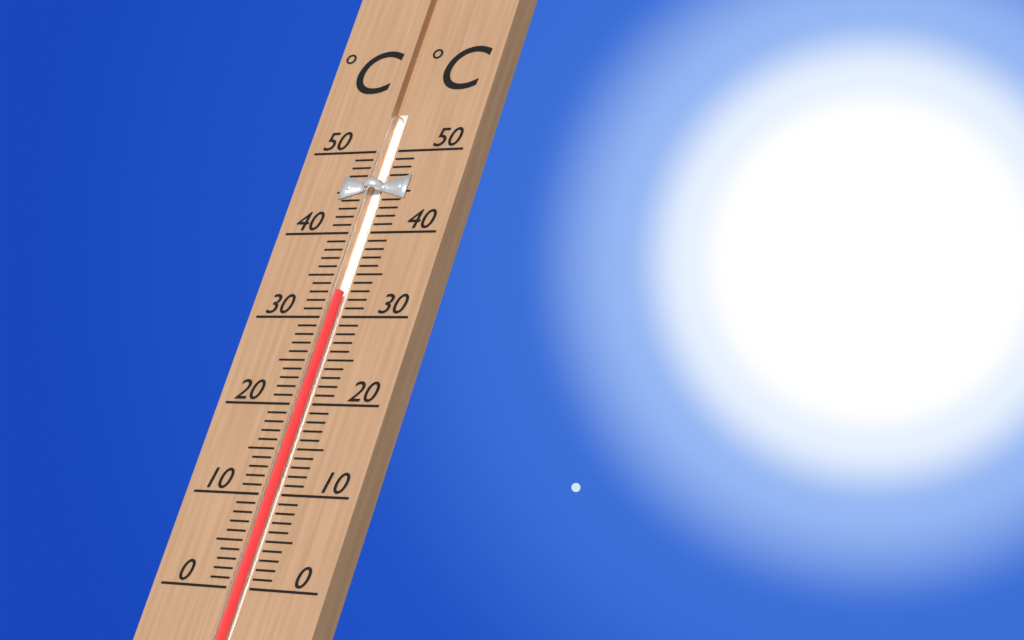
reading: 33 °C
